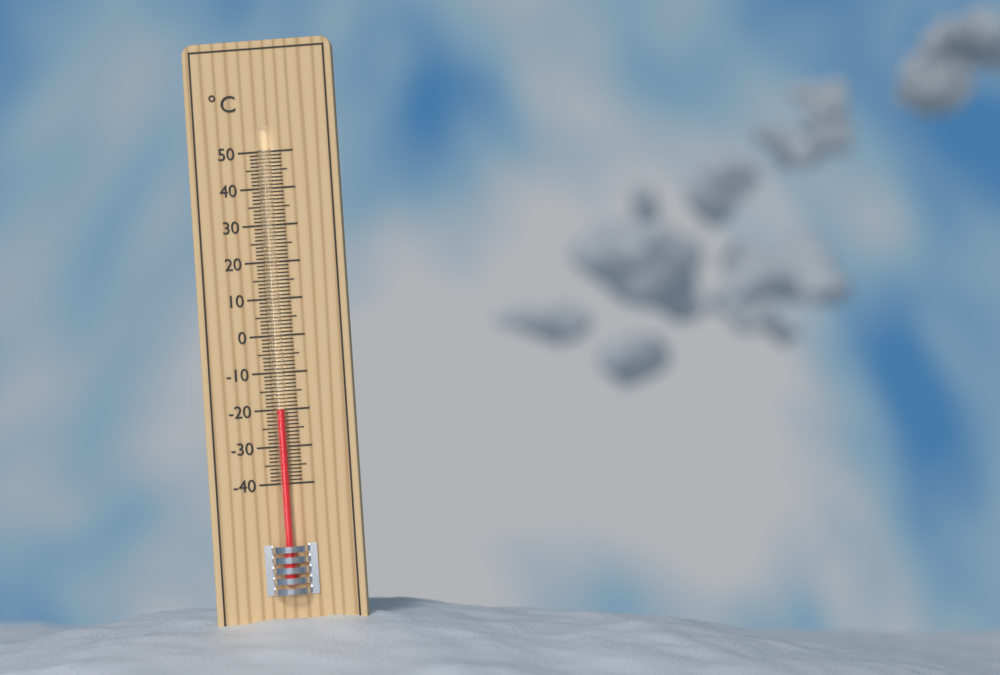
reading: -20 °C
